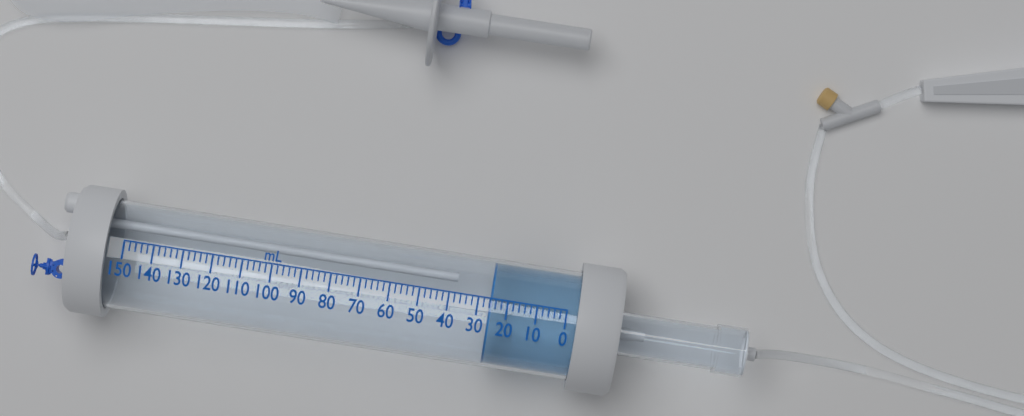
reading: 26 mL
